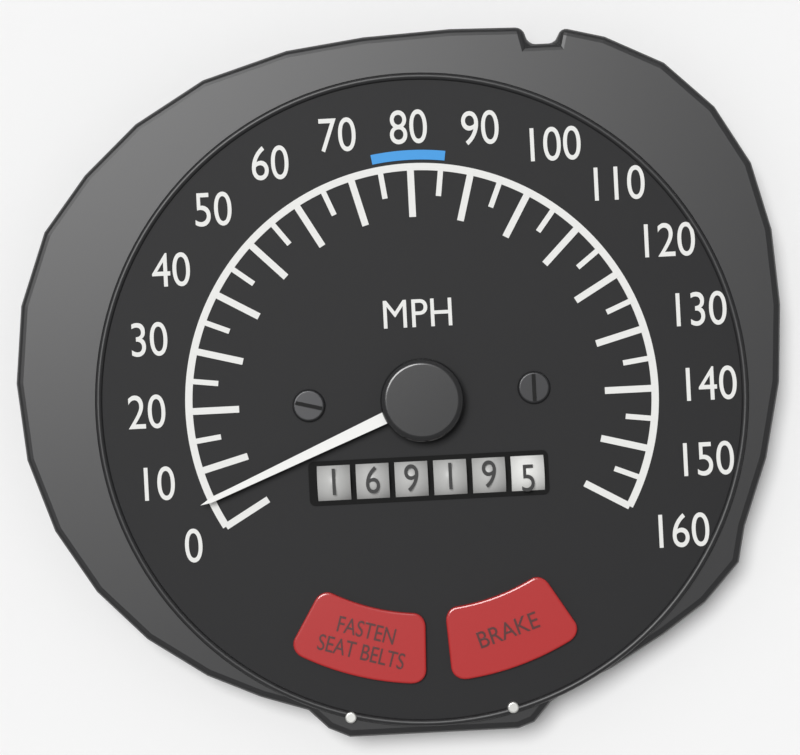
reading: 5 MPH
